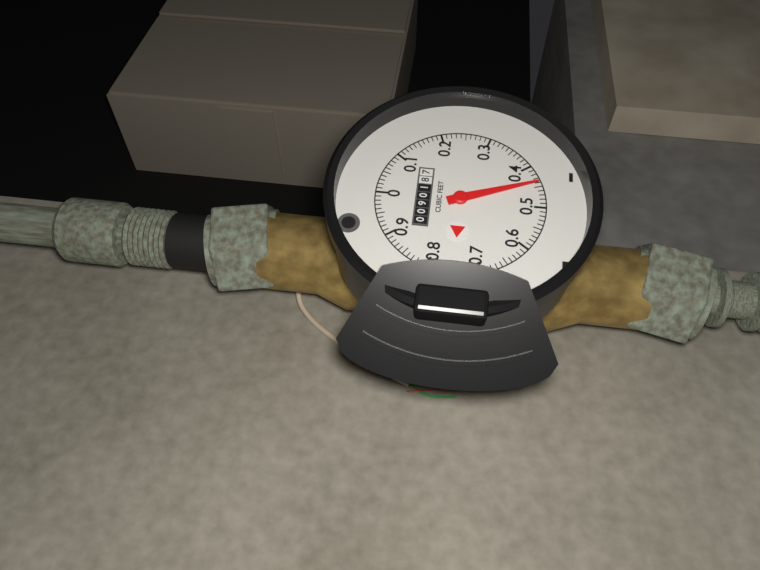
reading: 0.44 cubic feet
